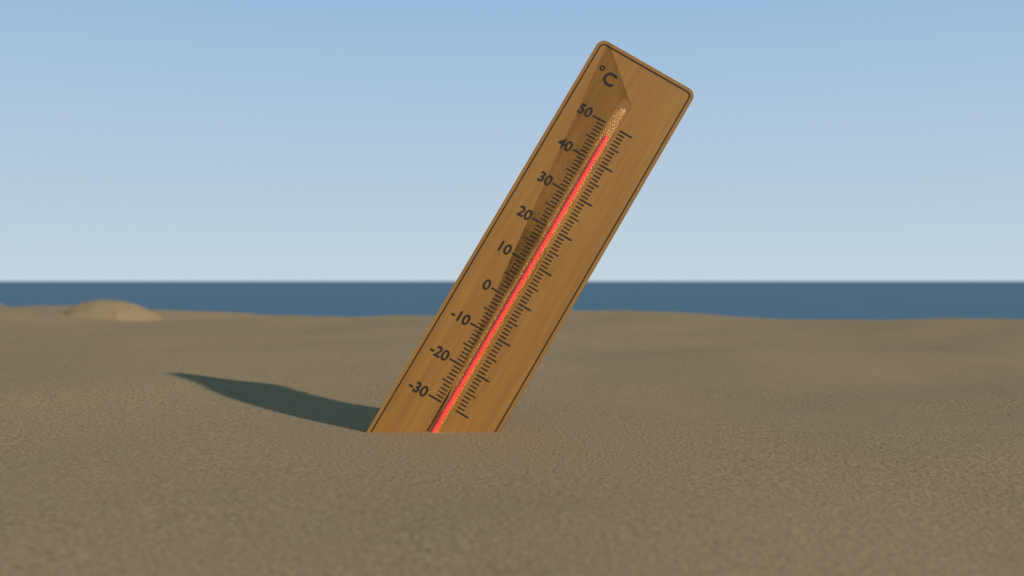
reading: 47 °C
